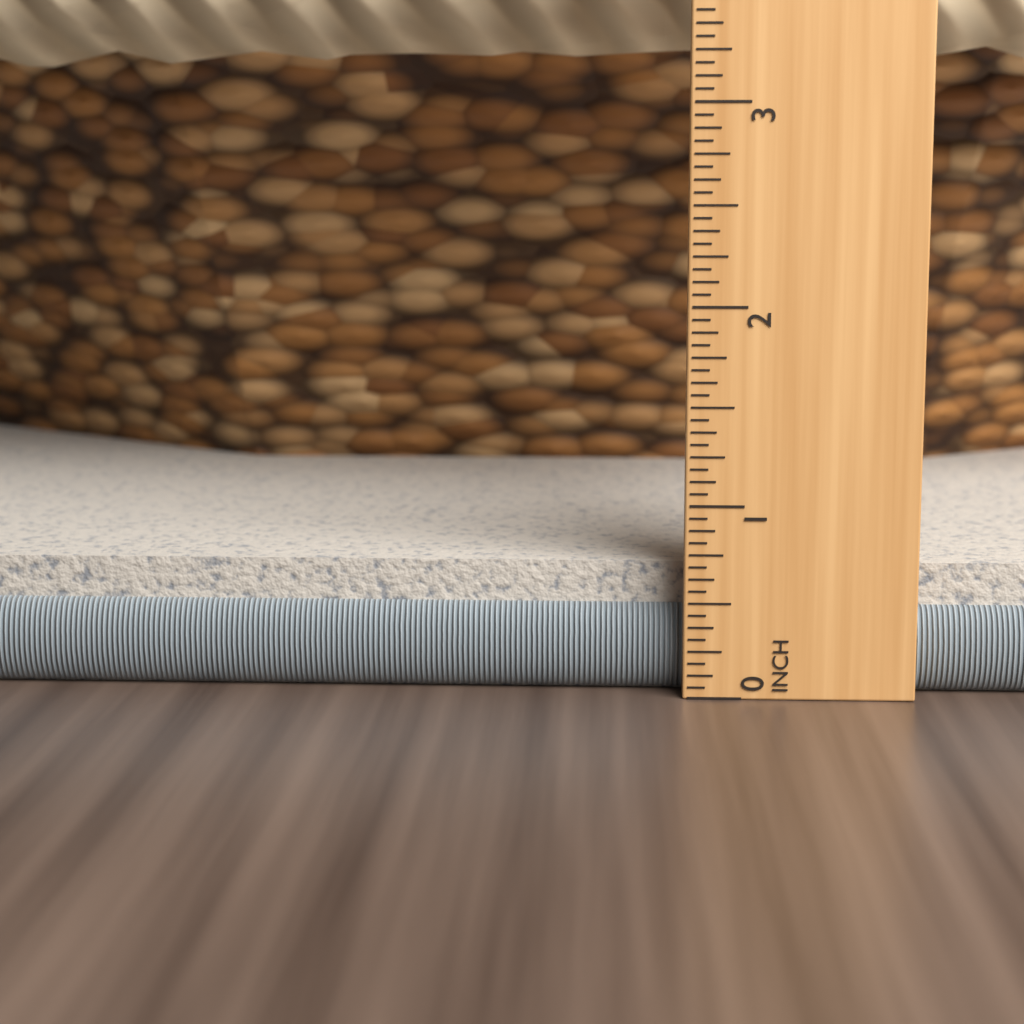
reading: 0.6875 in
